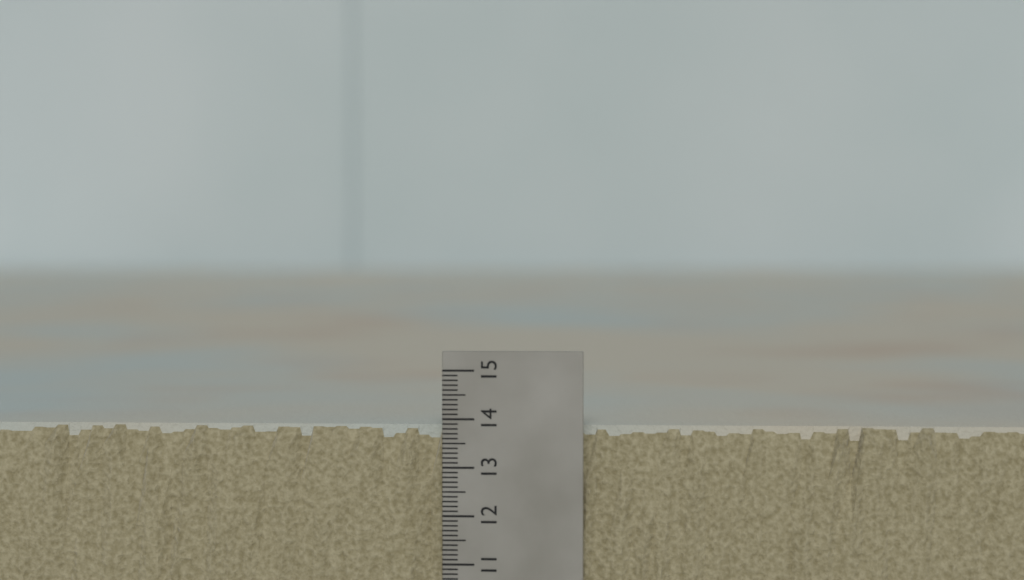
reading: 13.8 (no unit)
